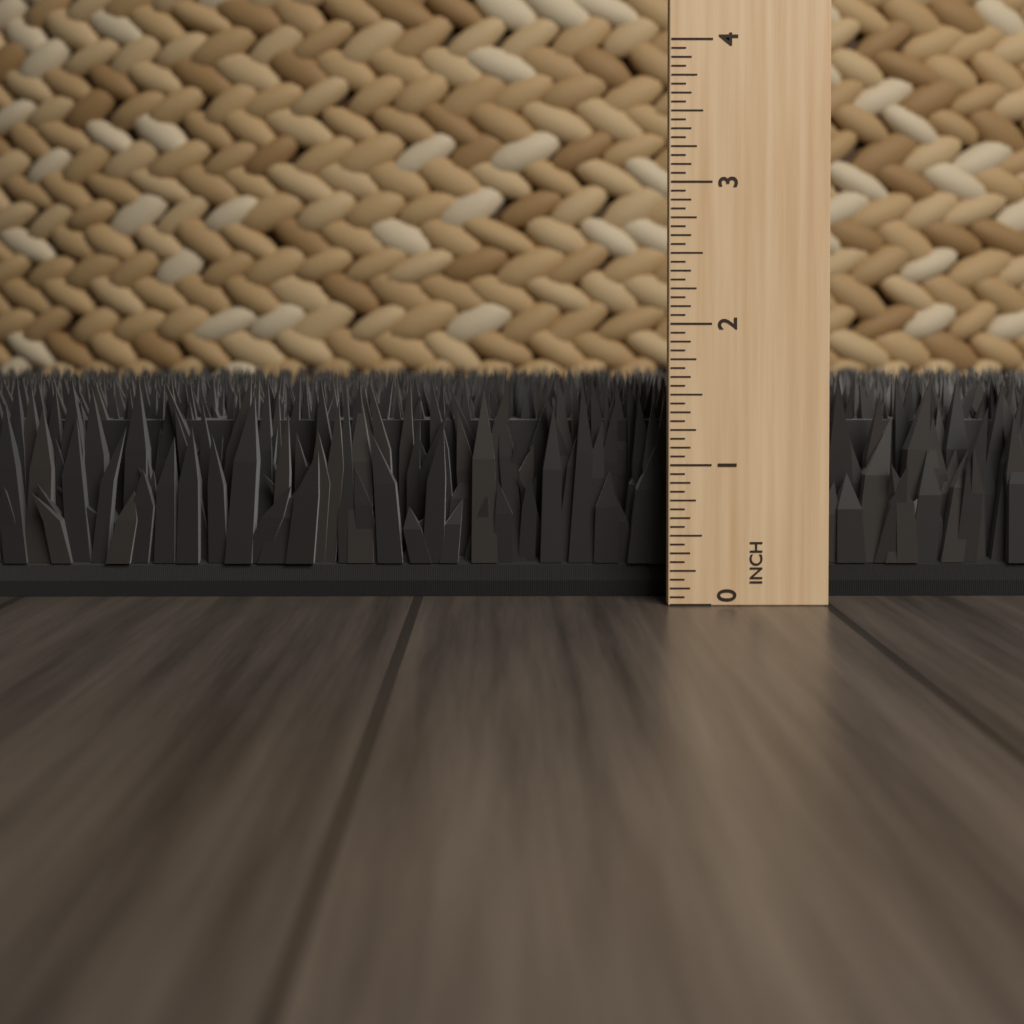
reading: 1.6250 in
